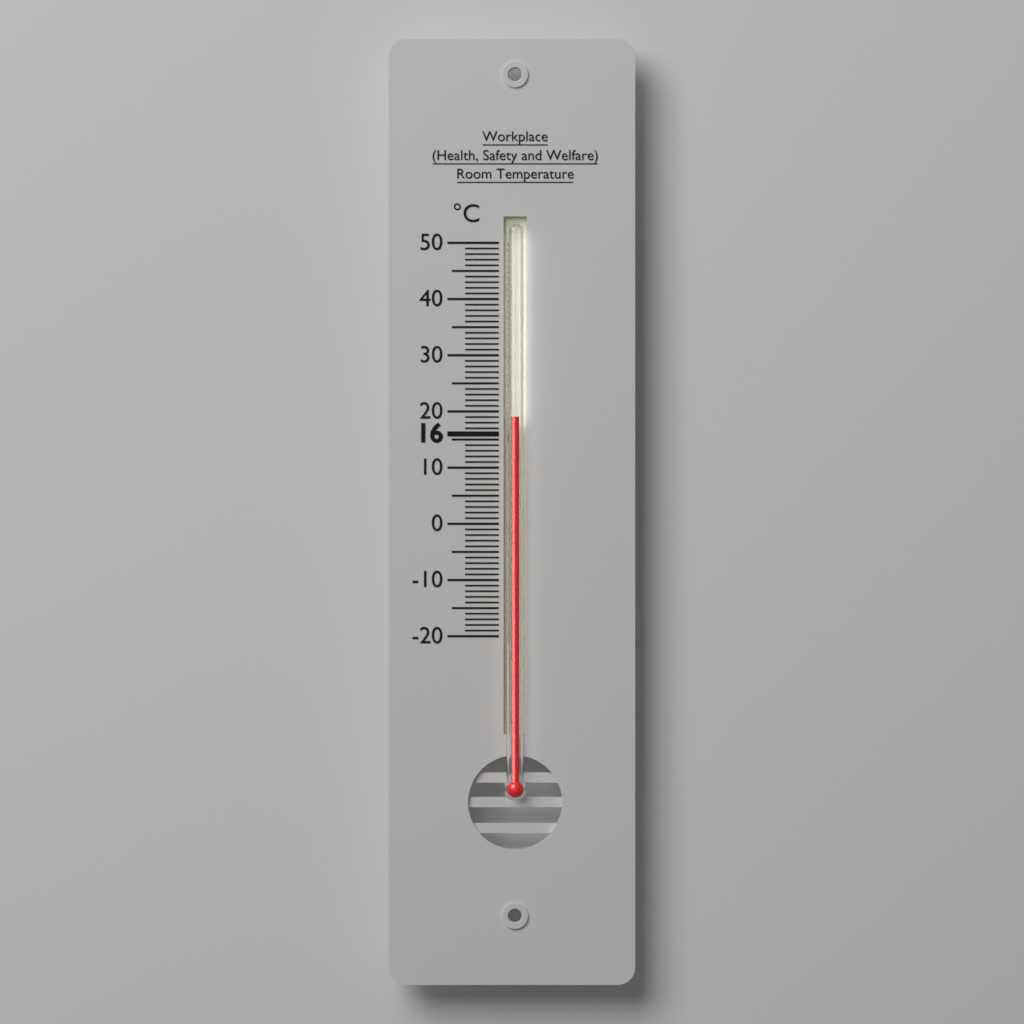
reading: 19 °C
